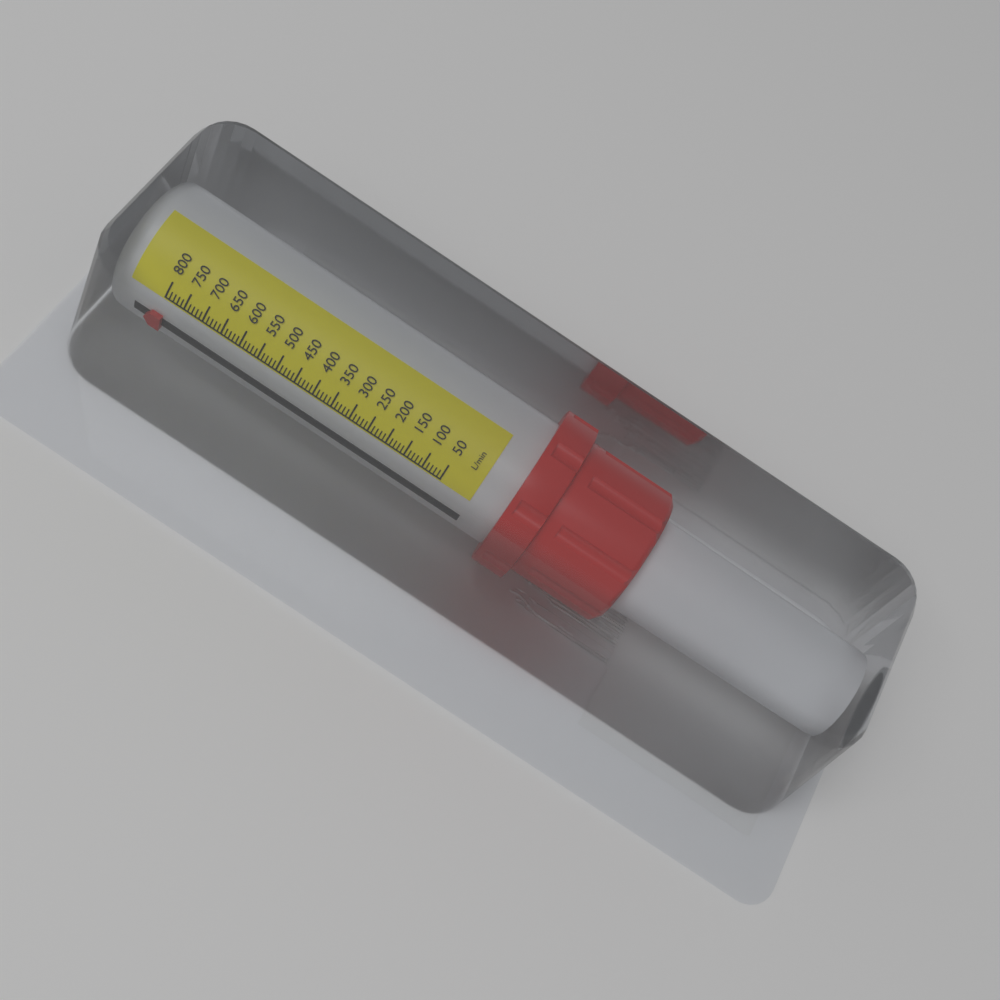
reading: 790 L/min
